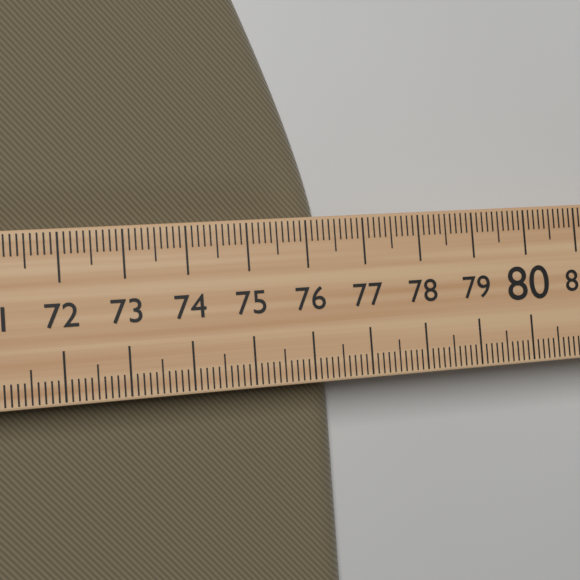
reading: 76.4 (no unit)
